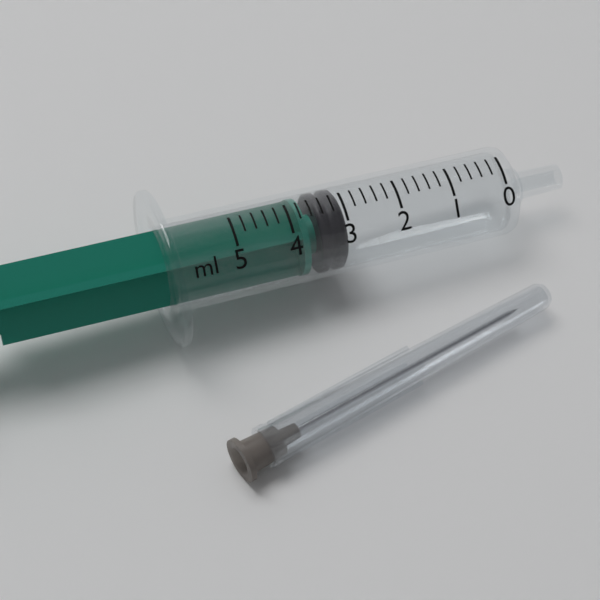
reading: 3.0 ml
